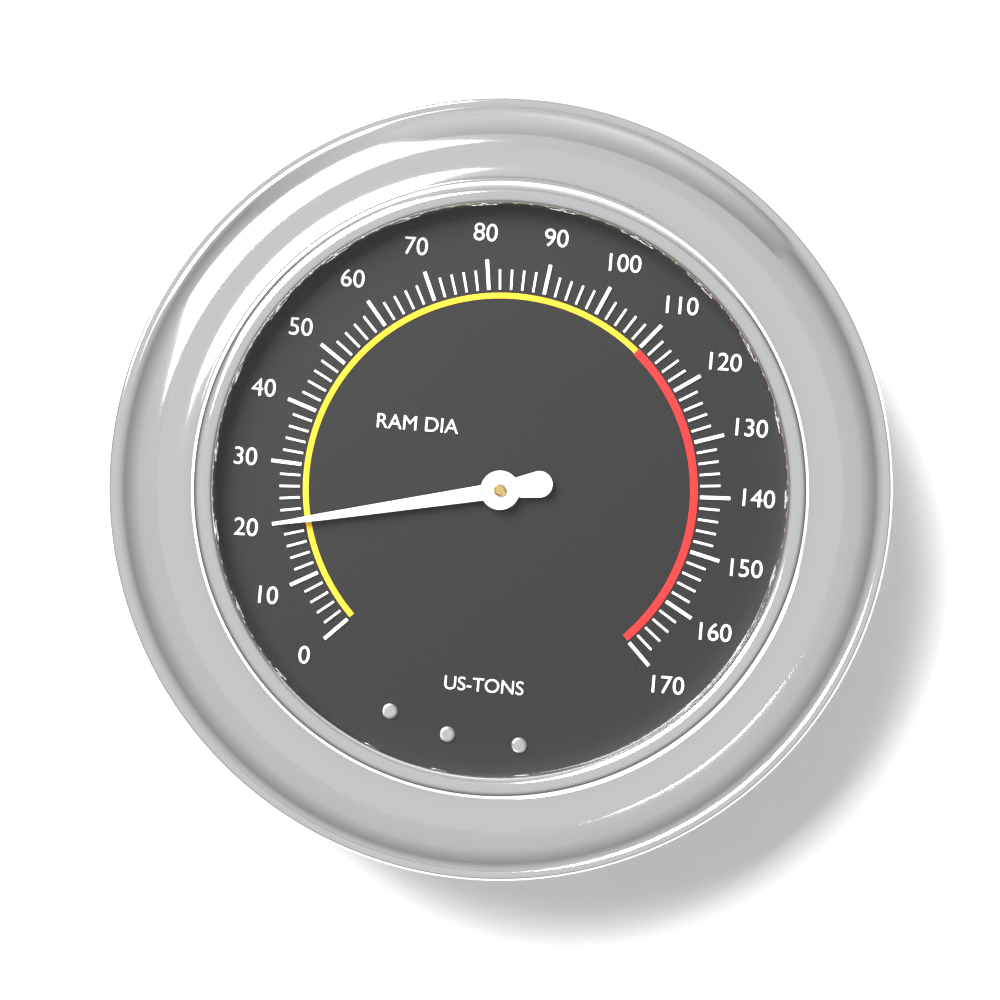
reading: 20 US-TONS
